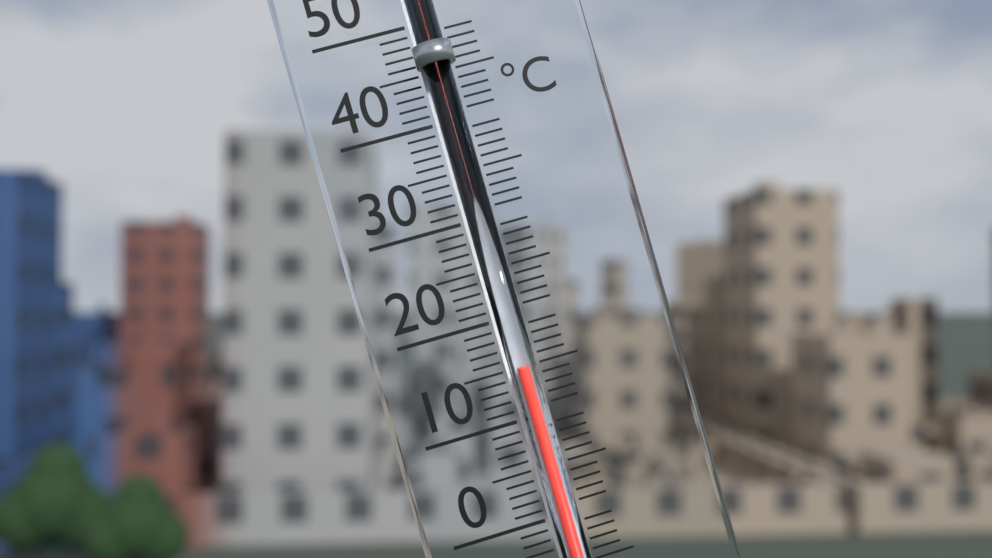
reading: 15 °C
